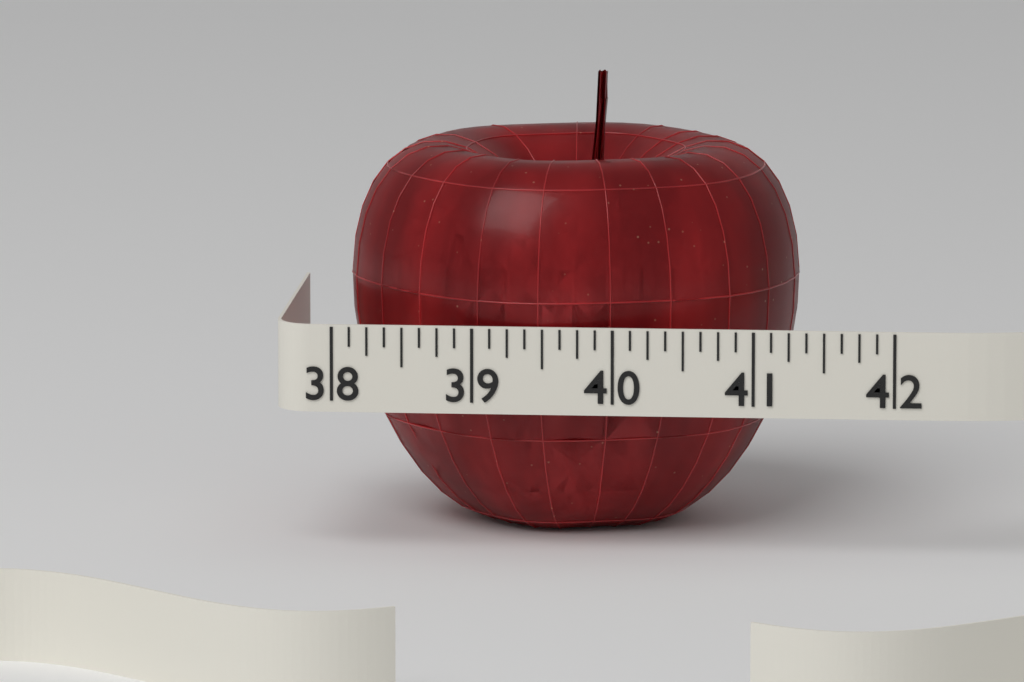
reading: 41.250 (no unit)
